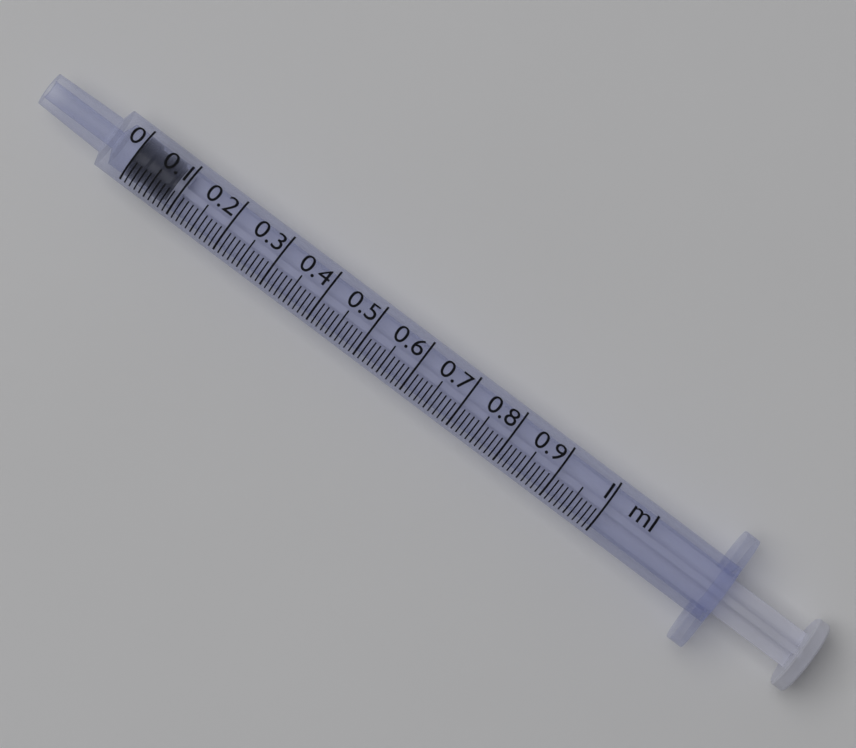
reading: 0.00 ml
